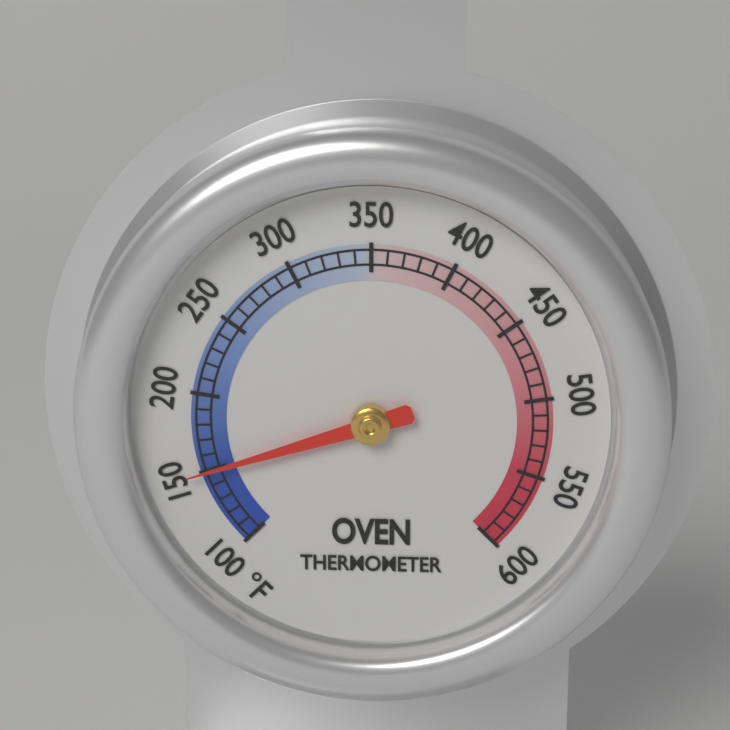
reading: 150 °F
